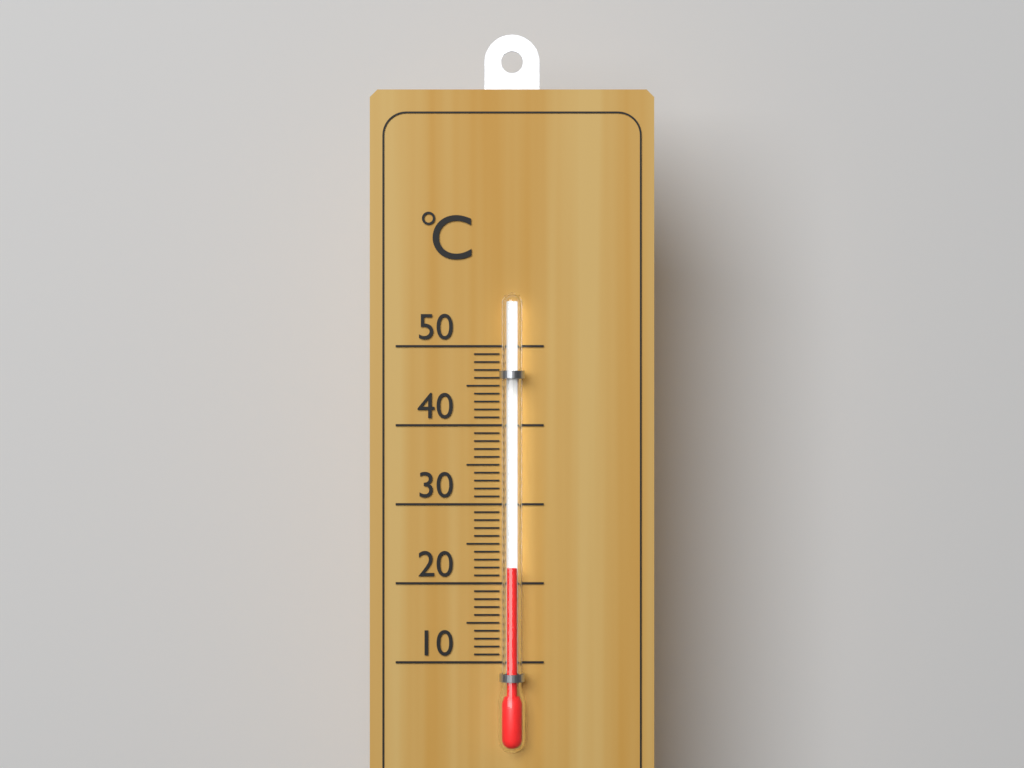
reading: 22 °C
